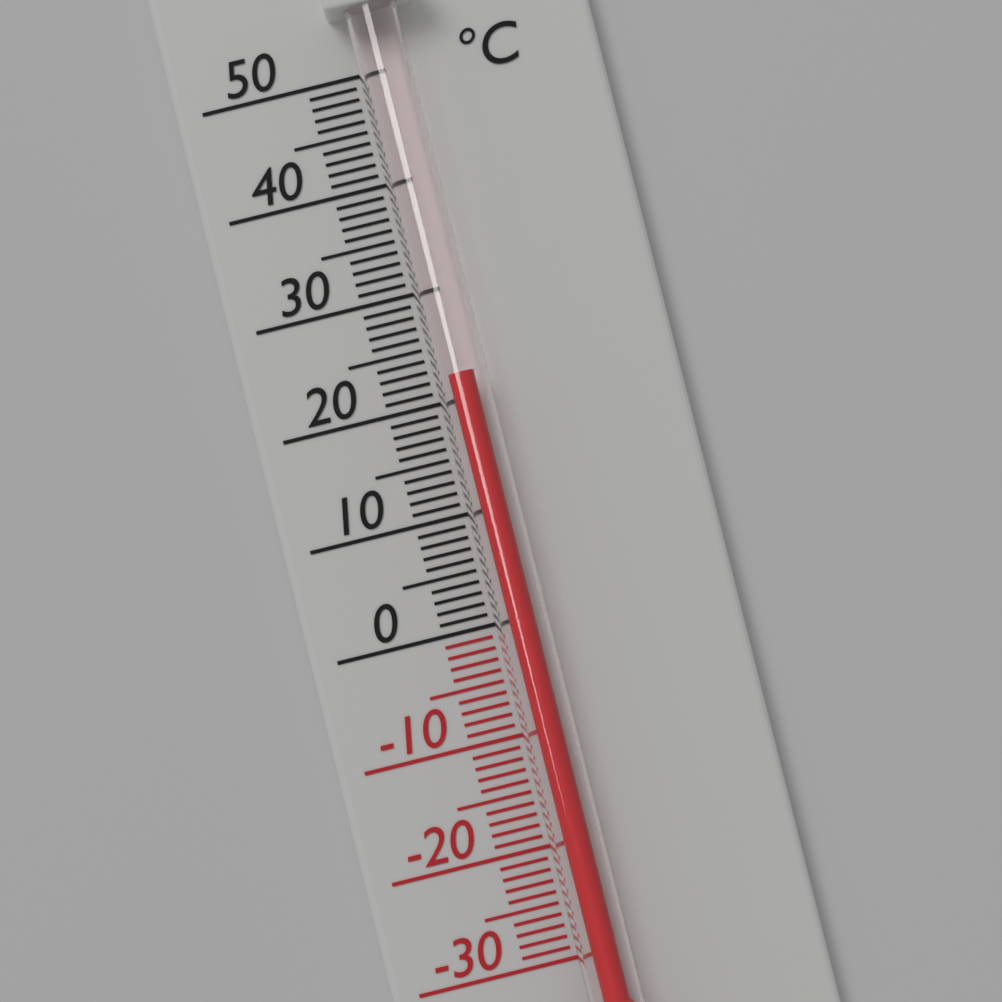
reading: 22 °C
